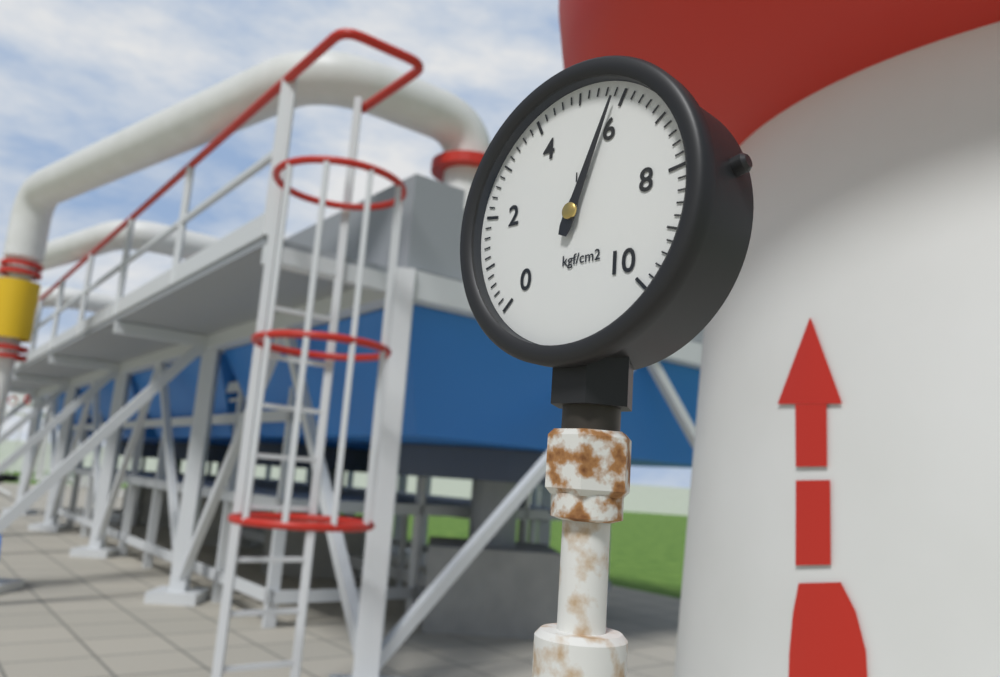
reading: 5.8 kgf/cm²
